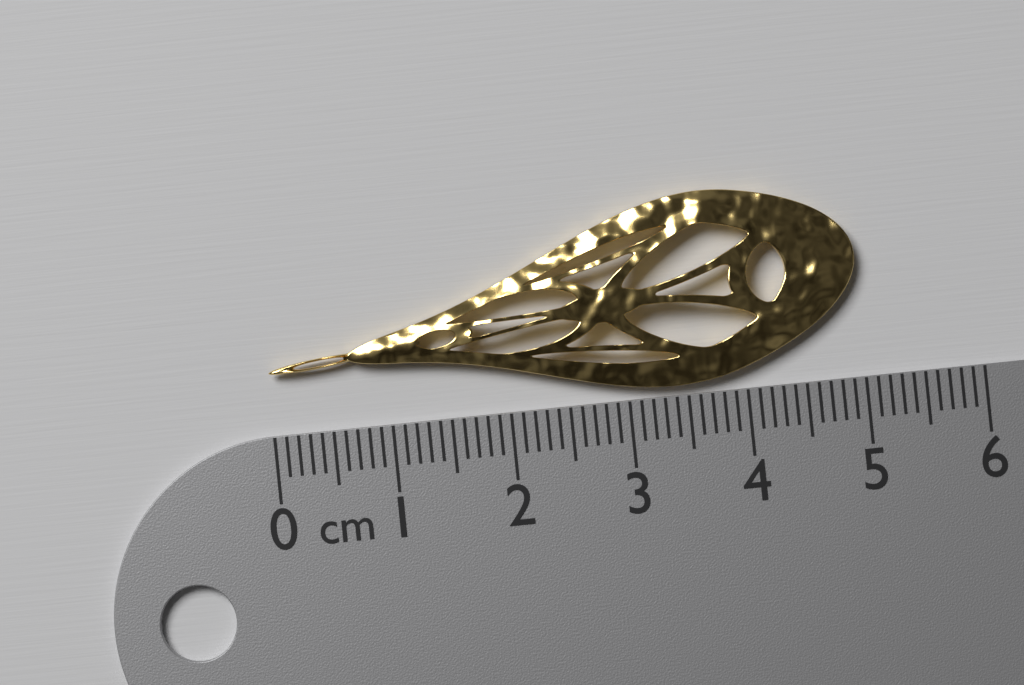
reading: 5.0 cm
